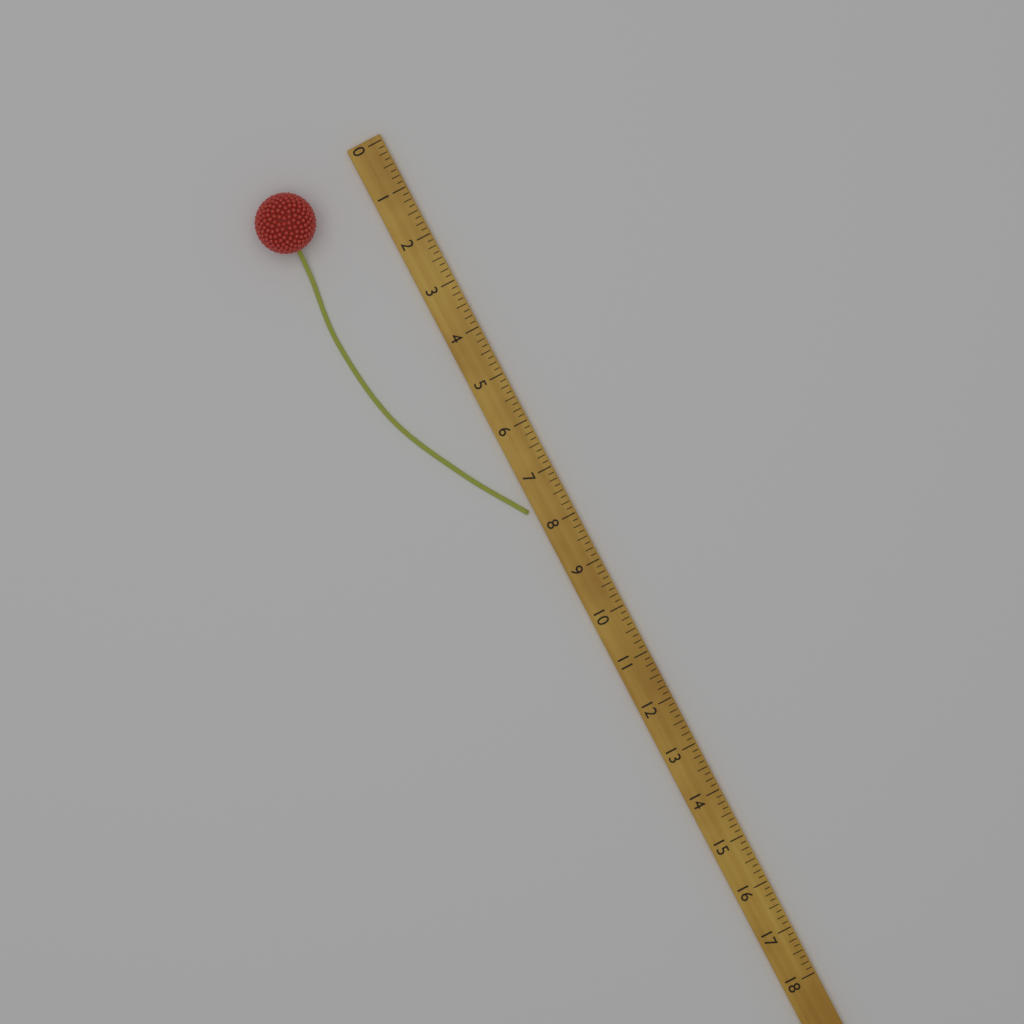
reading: 7.625 (no unit)
